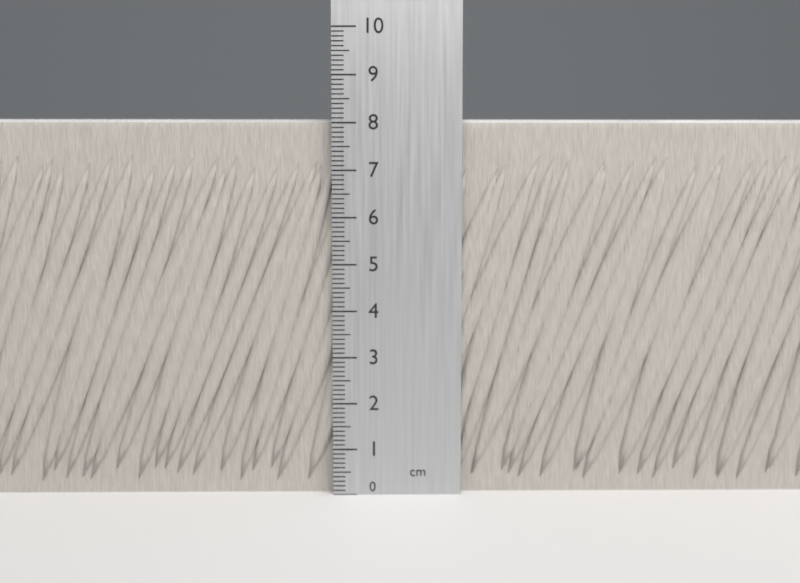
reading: 8.1 cm
